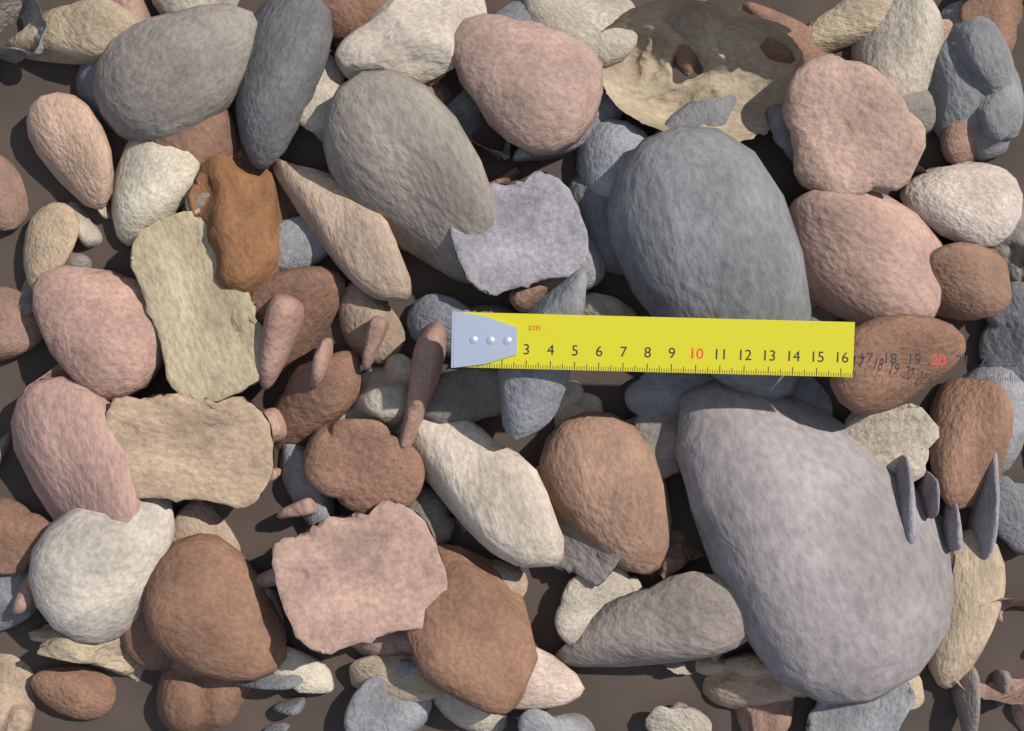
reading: 16.5 cm
